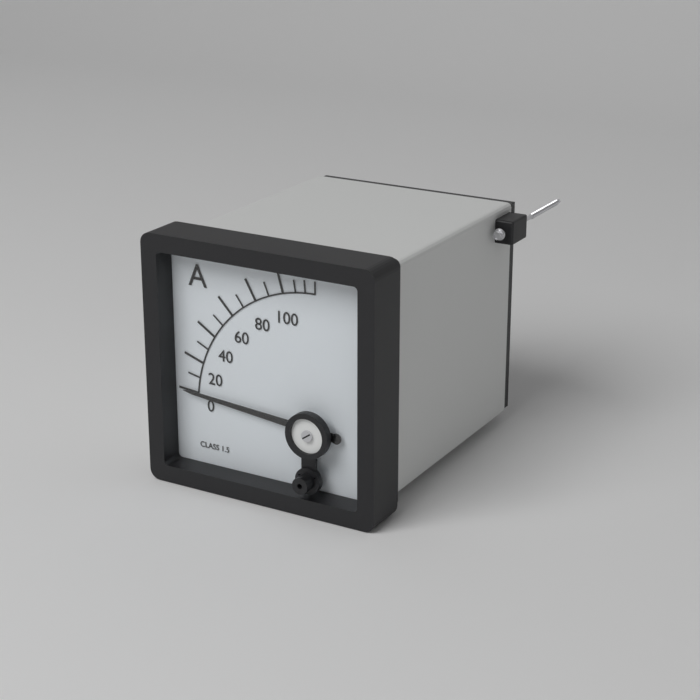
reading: 0 A
